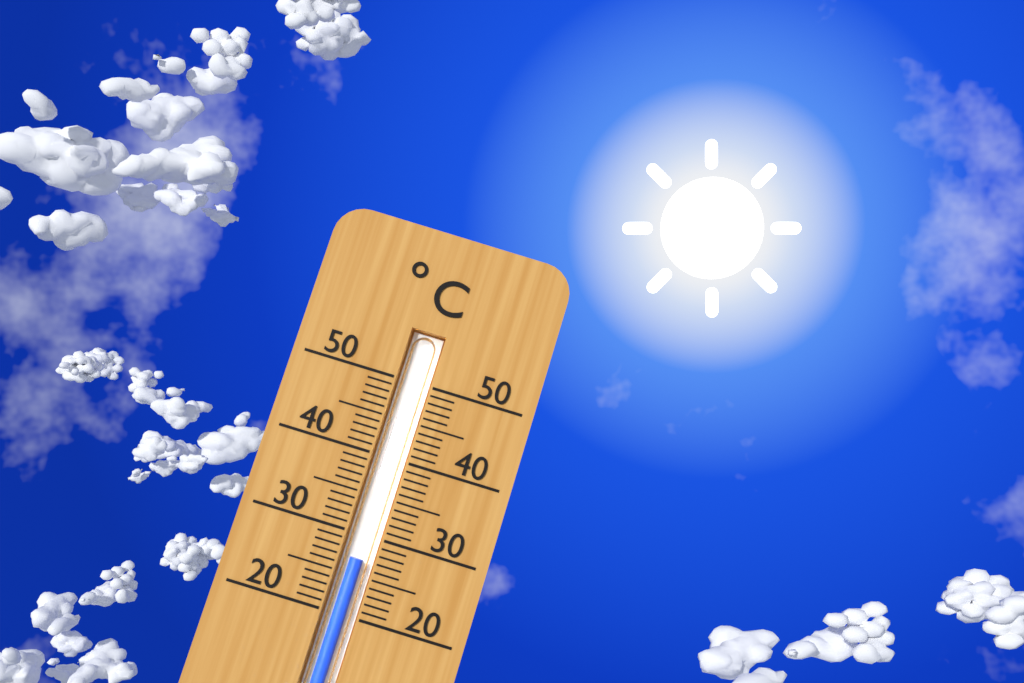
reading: 27 °C
